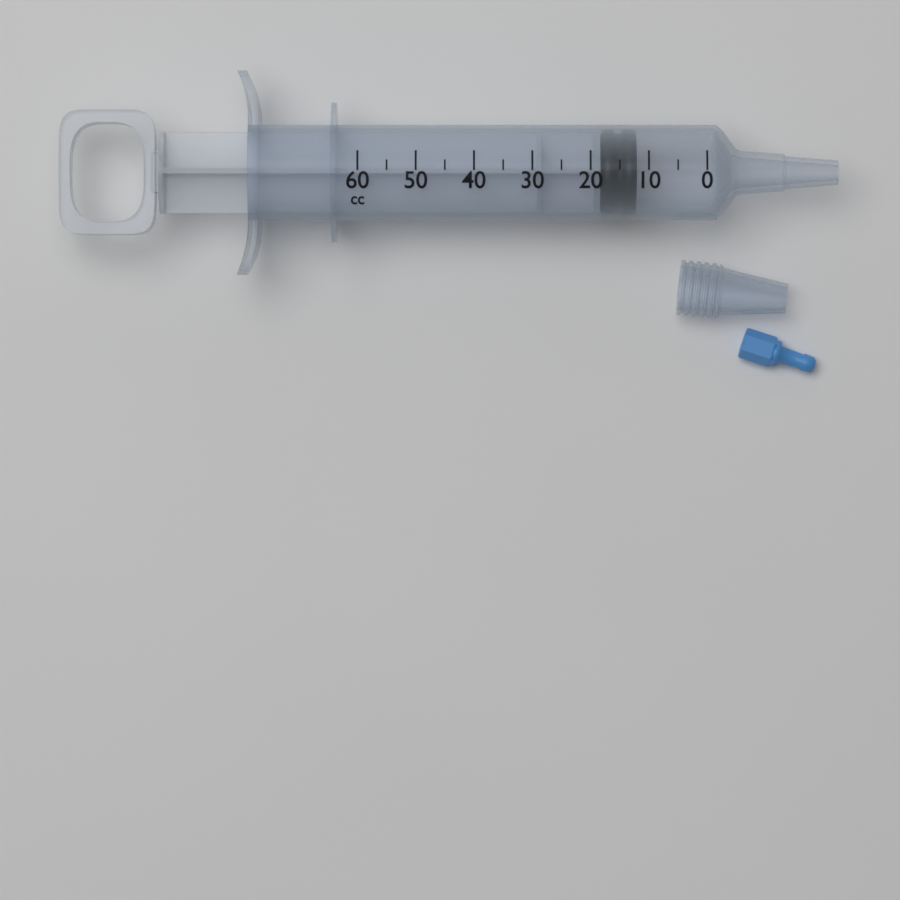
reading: 12 cc
